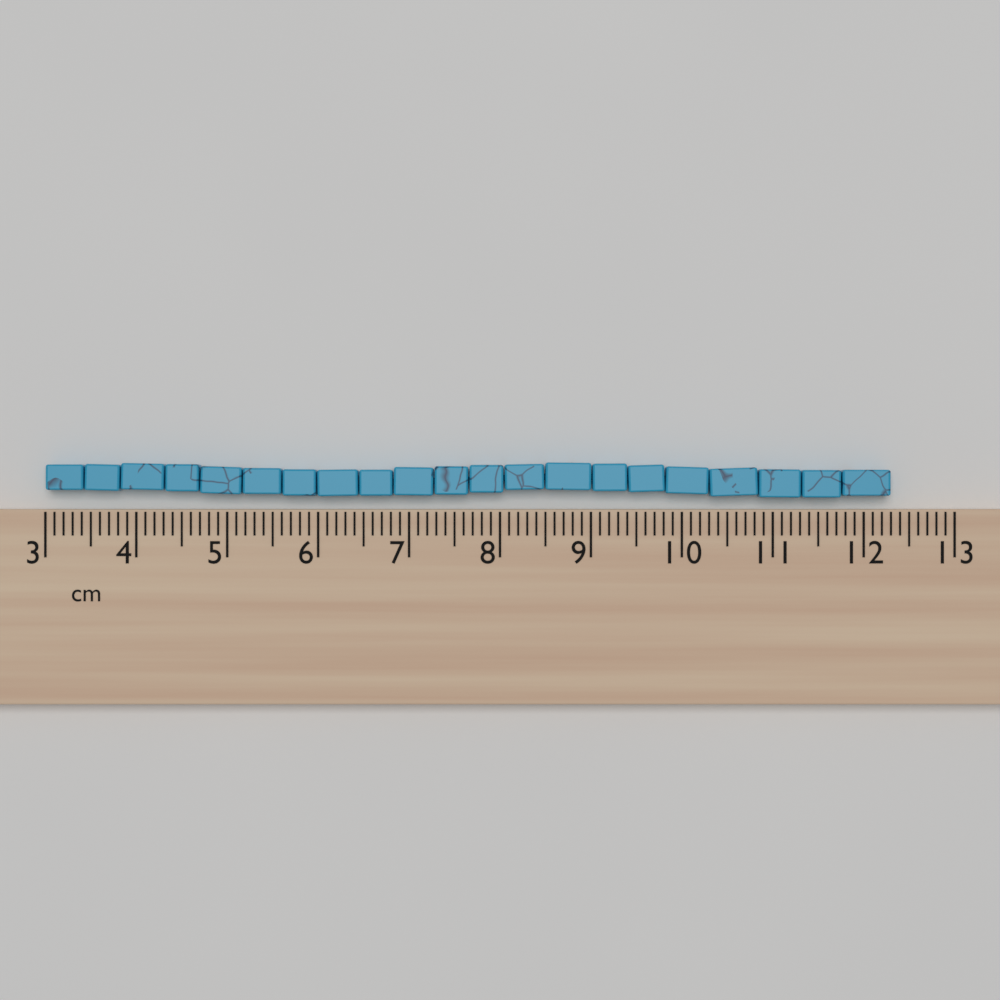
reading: 12.3 cm
